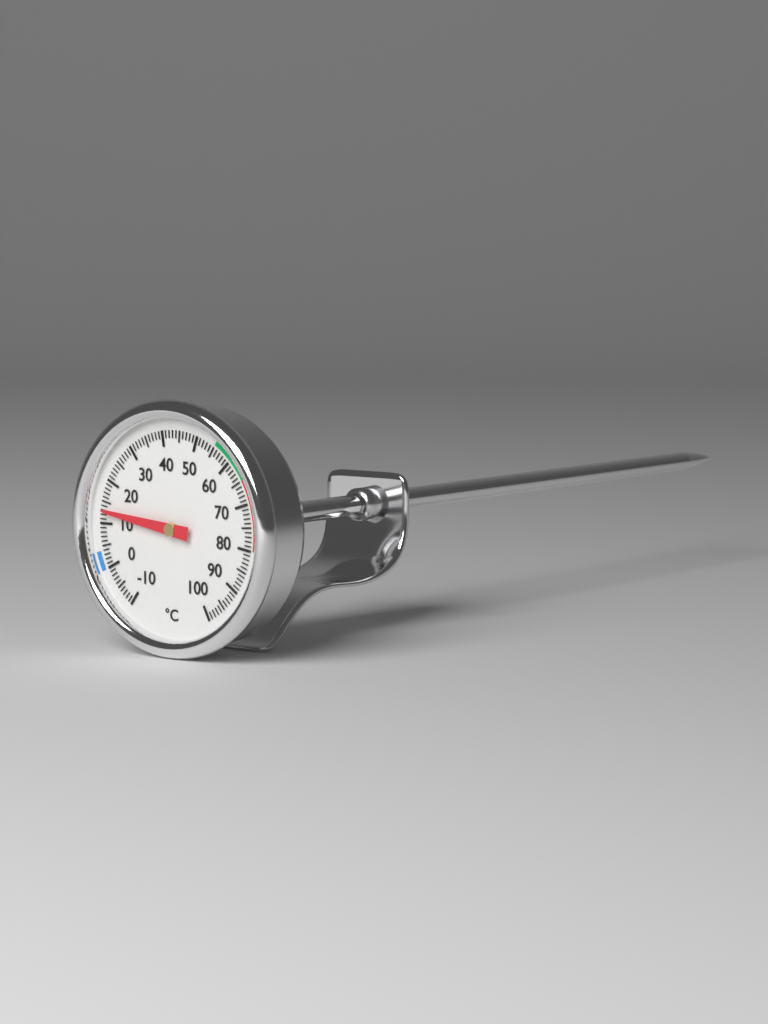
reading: 13 °C
